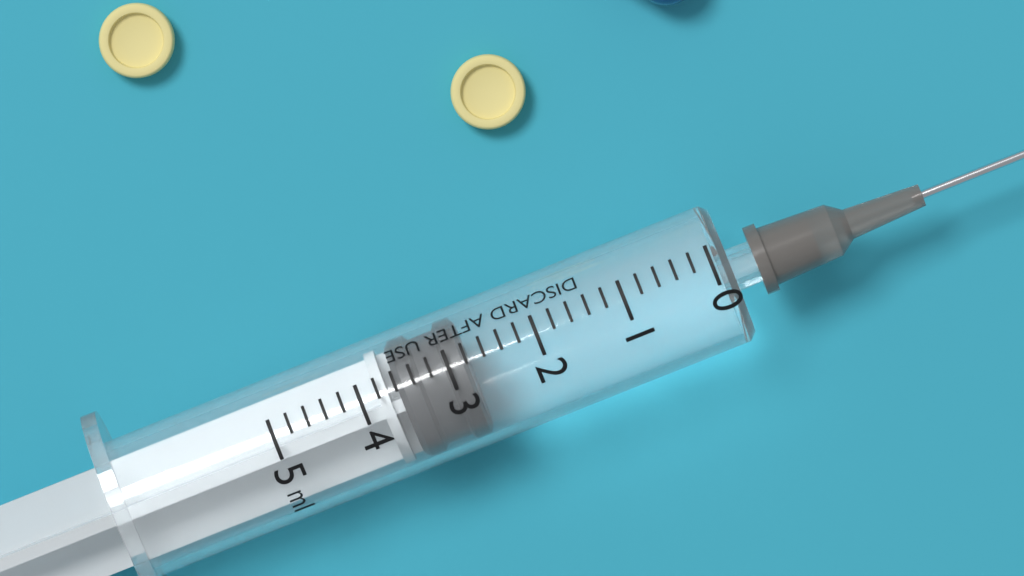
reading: 2.8 ml
